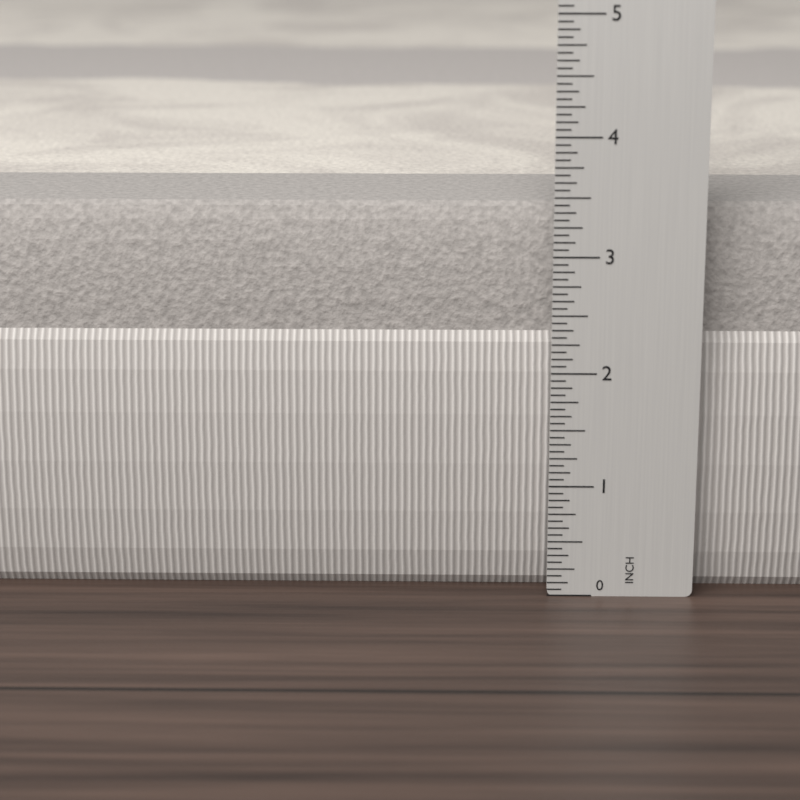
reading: 3.3750 in
